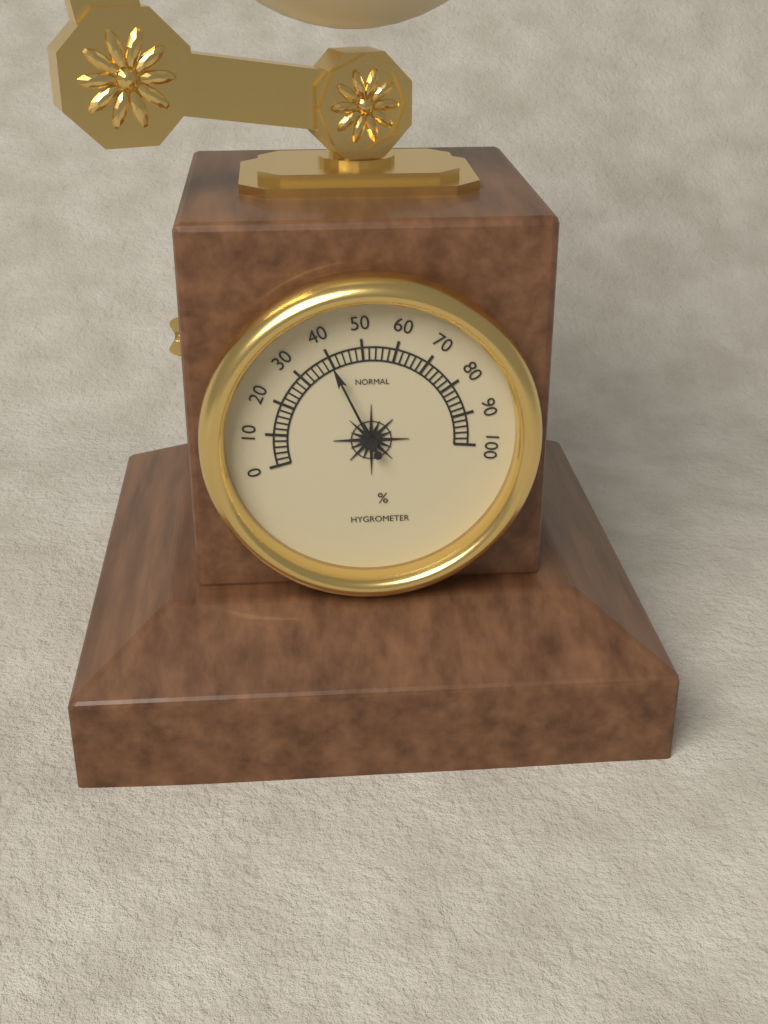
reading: 40 %
